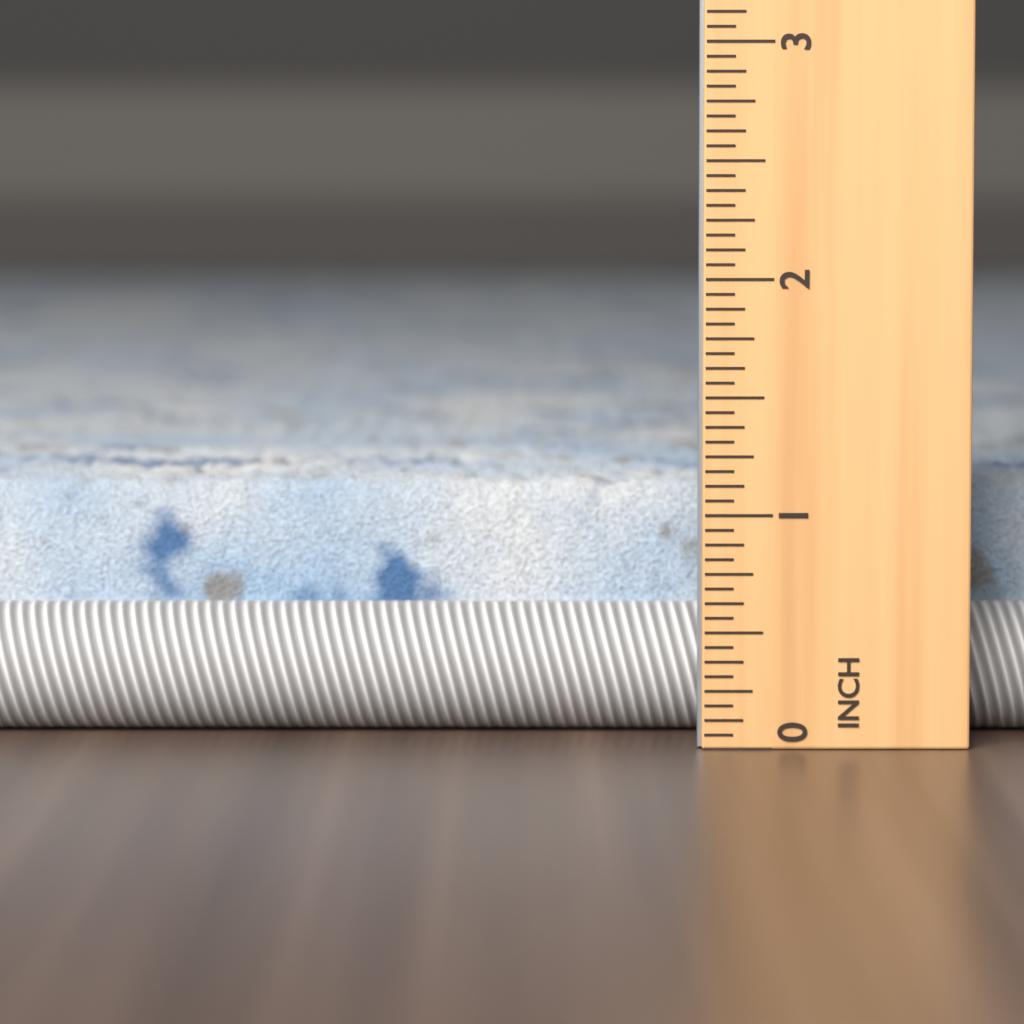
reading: 1.1250 in
